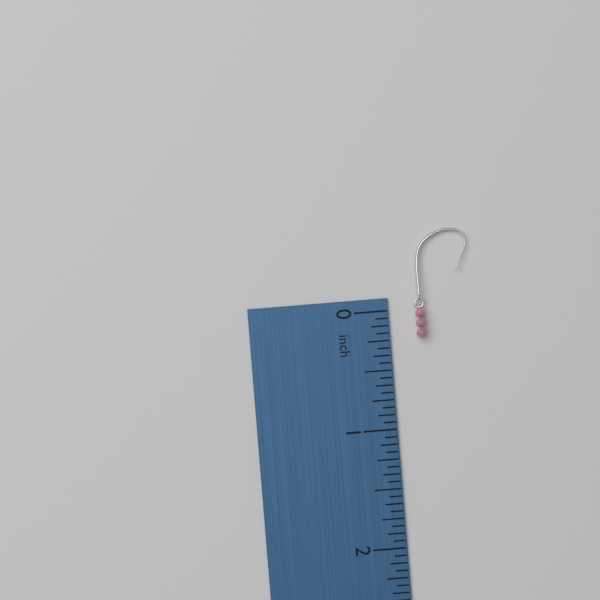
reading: 0.2500 inch
